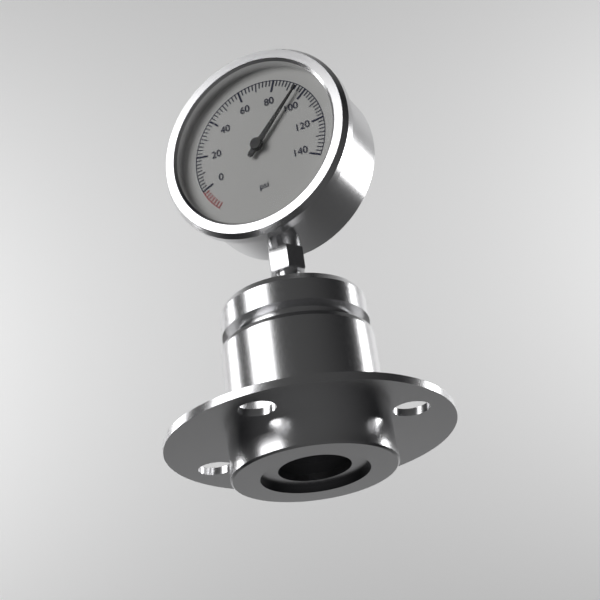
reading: 95 psi
